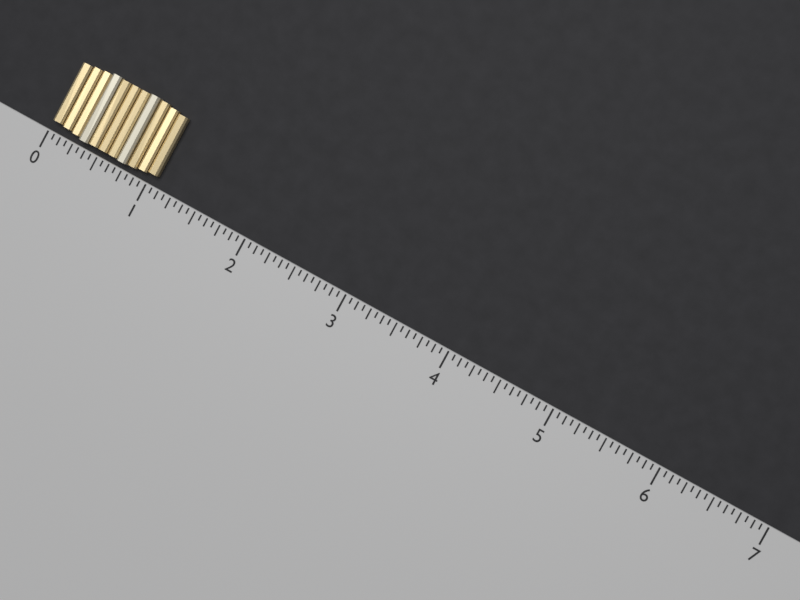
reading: 1.0625 (no unit)
